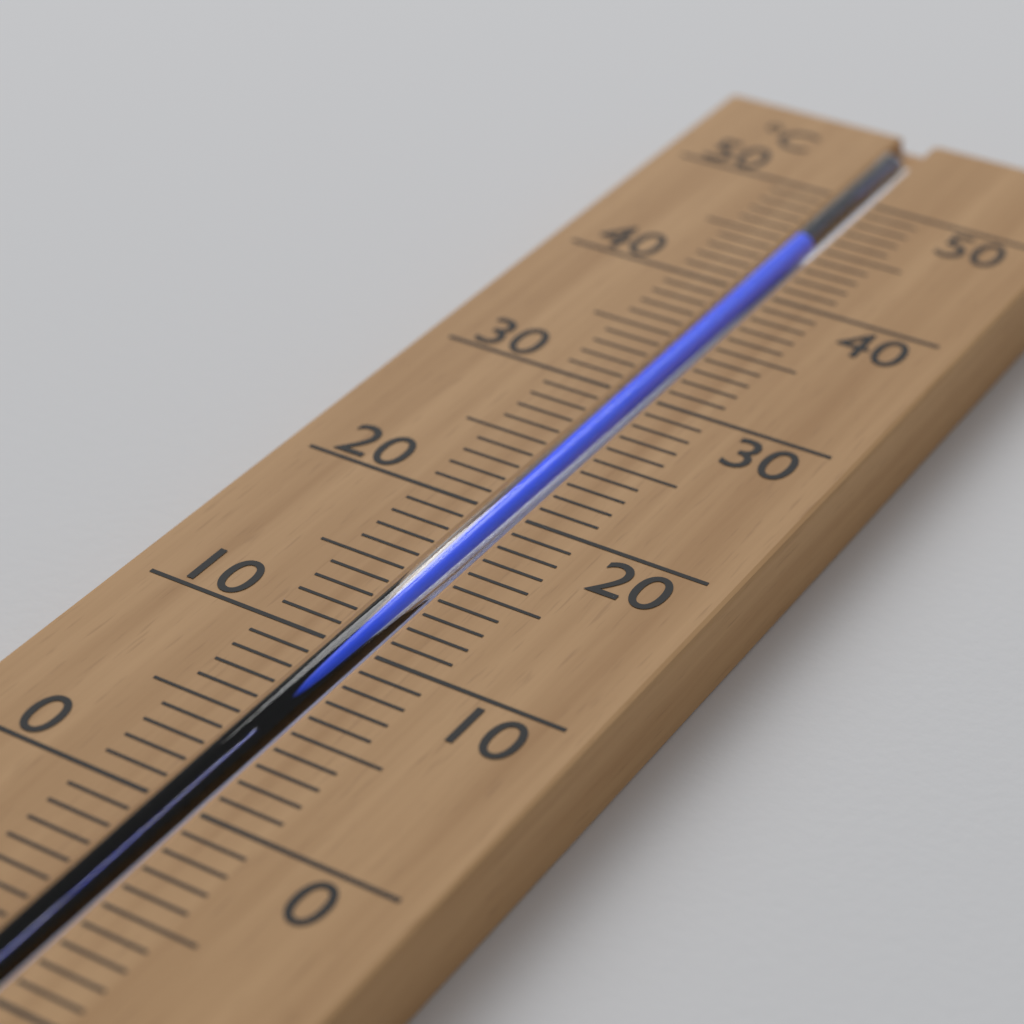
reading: 45 °C
